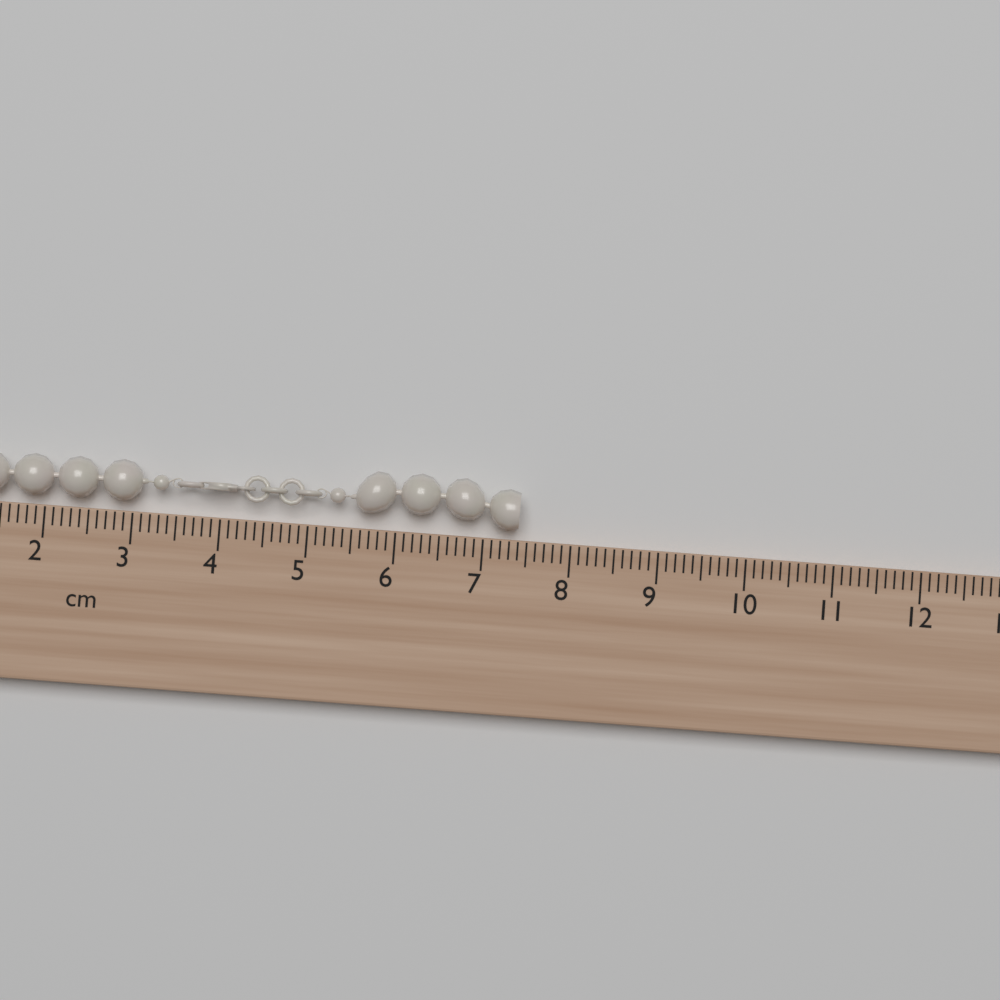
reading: 7.4 cm
